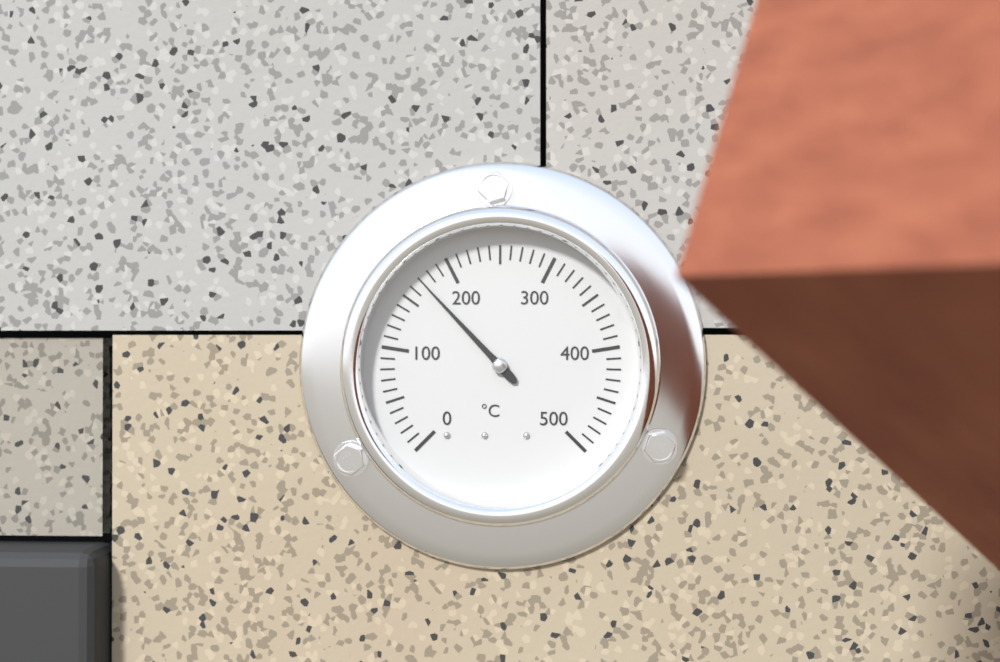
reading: 170 °C
